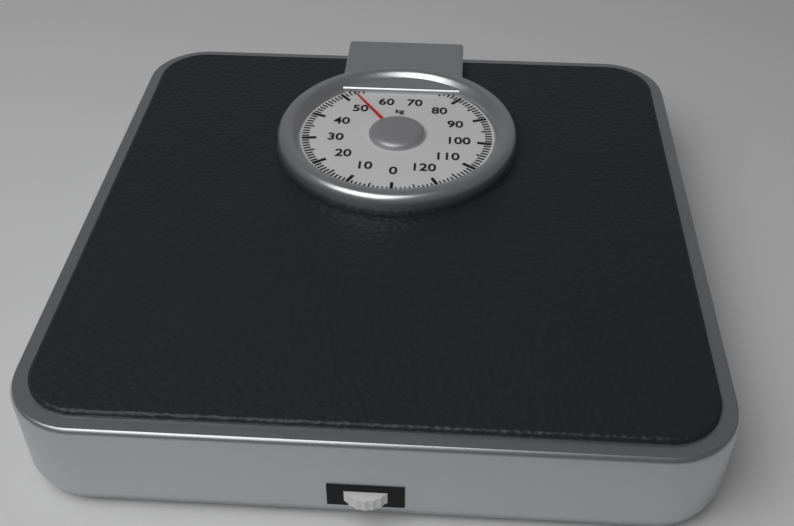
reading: 53 kg
